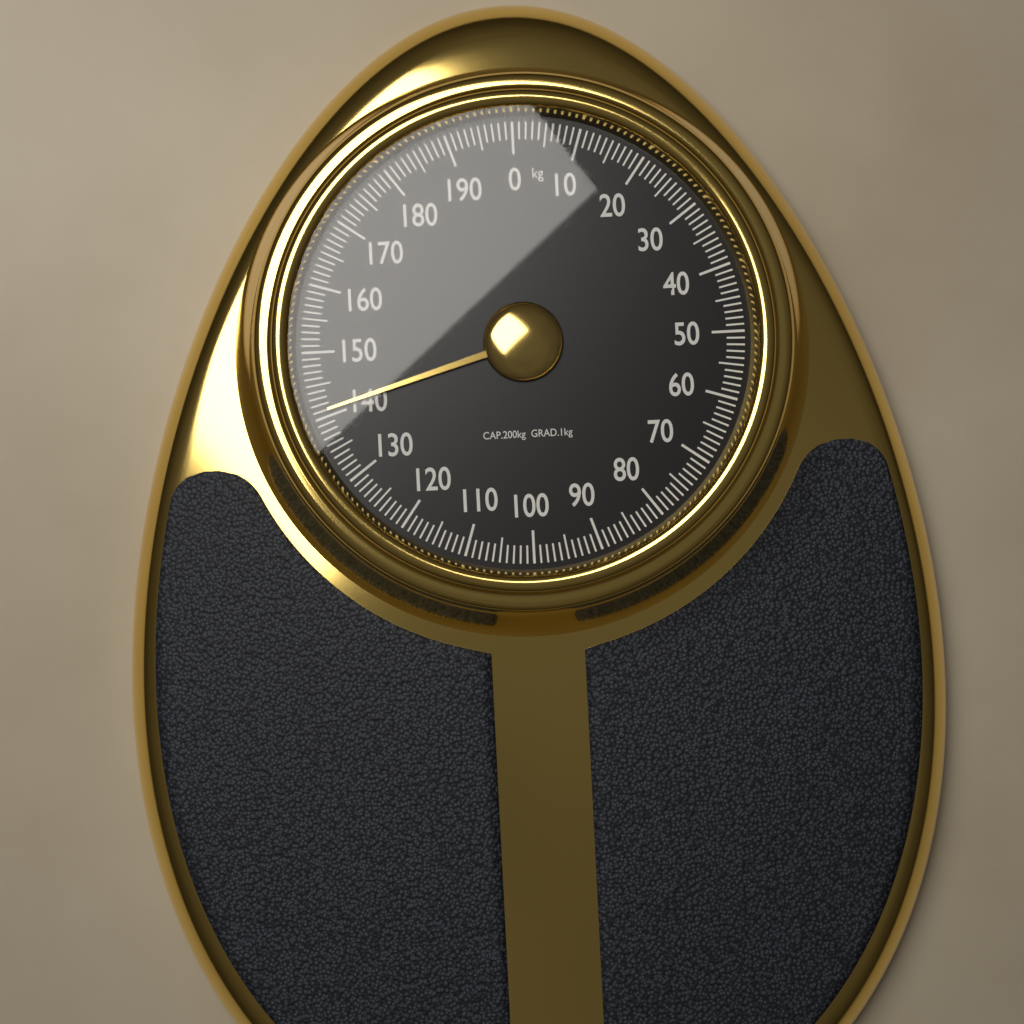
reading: 141 kg
